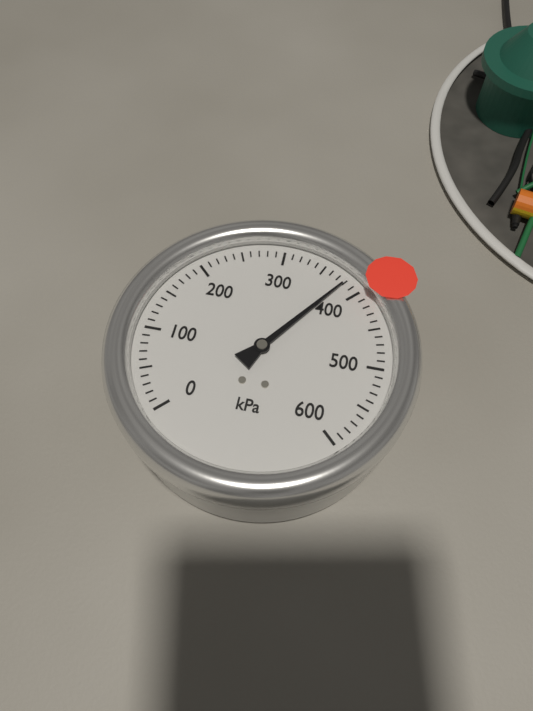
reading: 380 kPa
